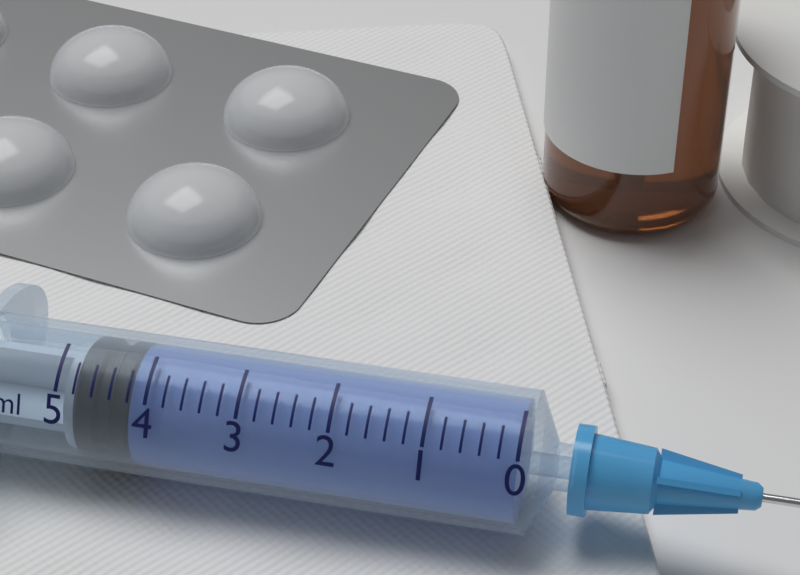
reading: 4.2 ml
